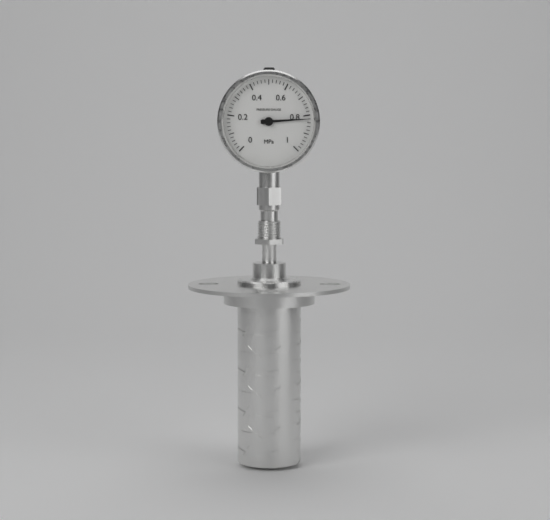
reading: 0.82 MPa
